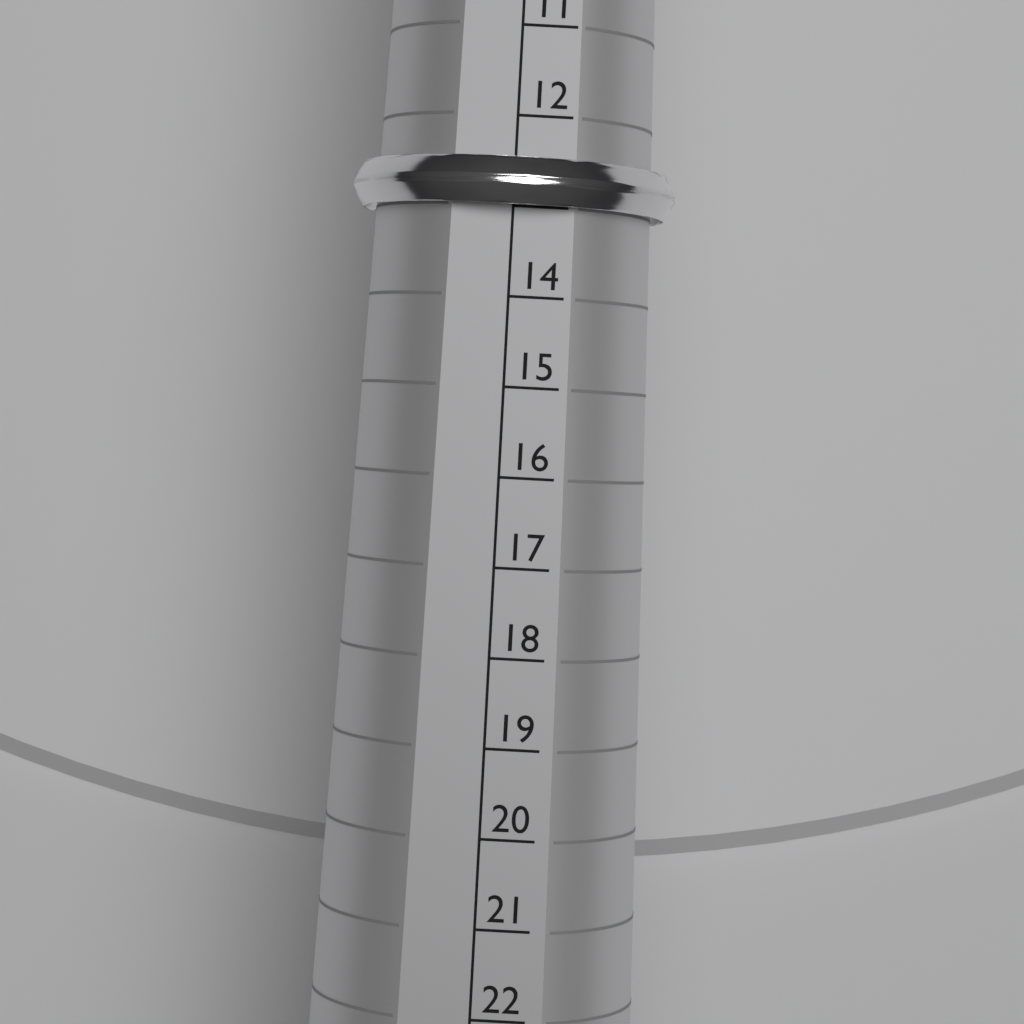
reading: 13 (no unit)
